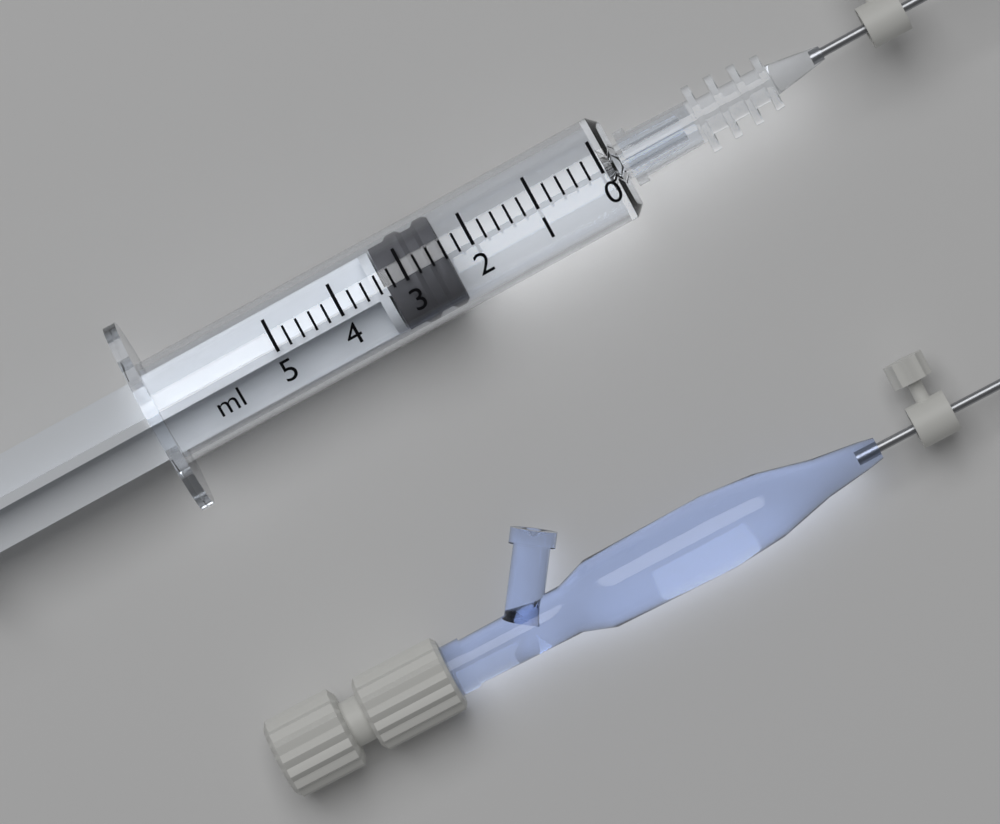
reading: 2.4 ml
